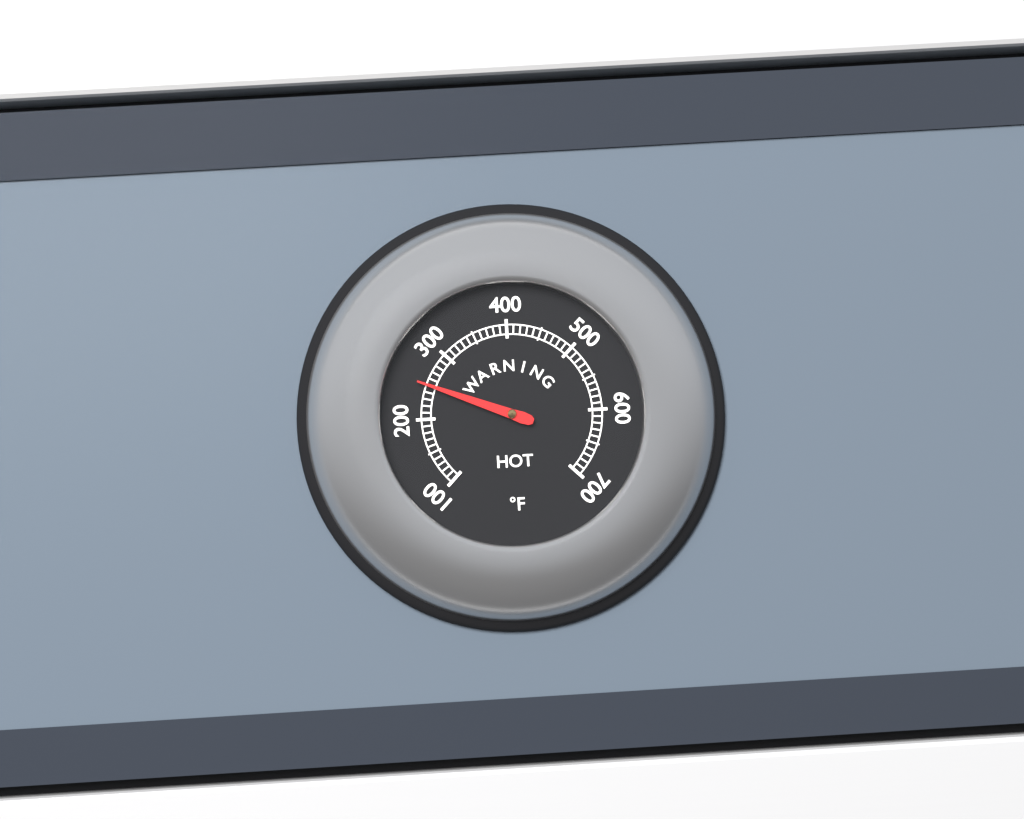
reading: 250 °F
